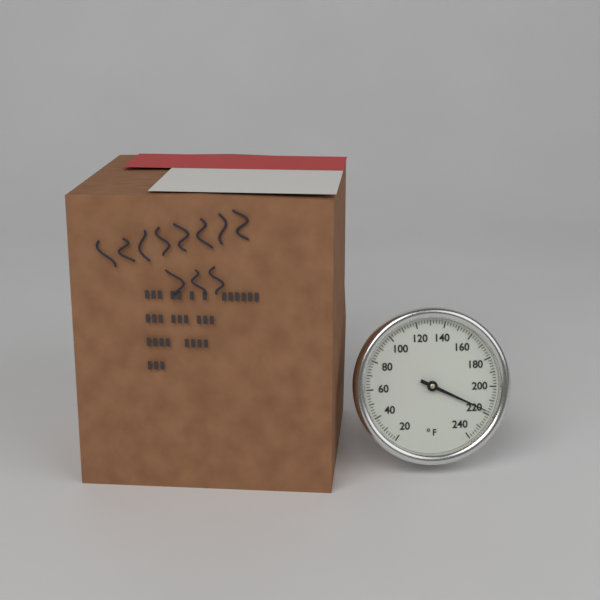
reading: 218 °F
